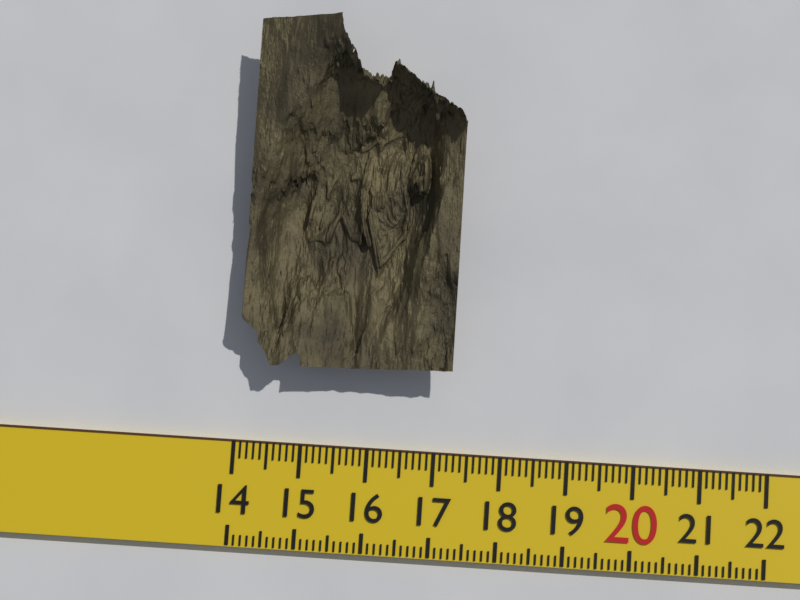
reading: 17.2 (no unit)
